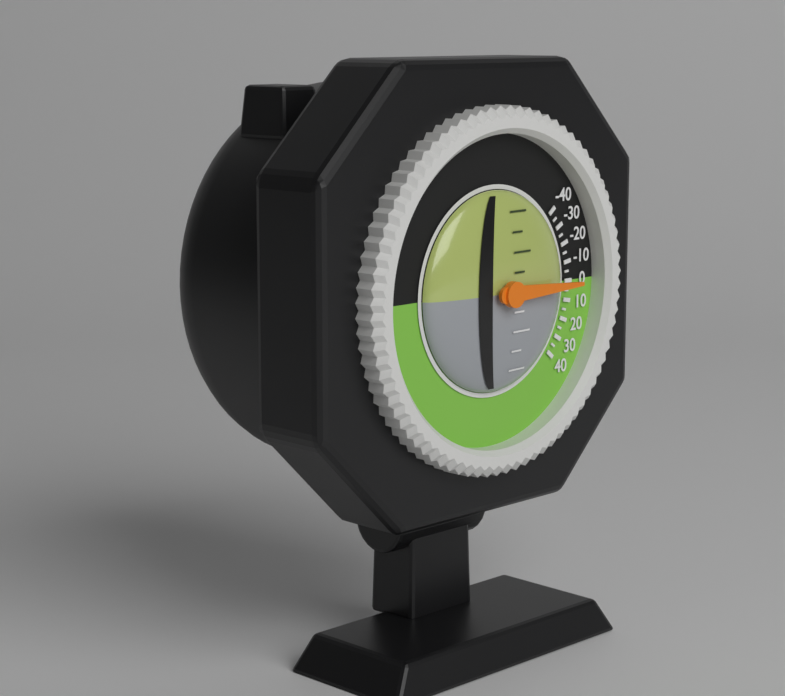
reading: 0 (no unit)
